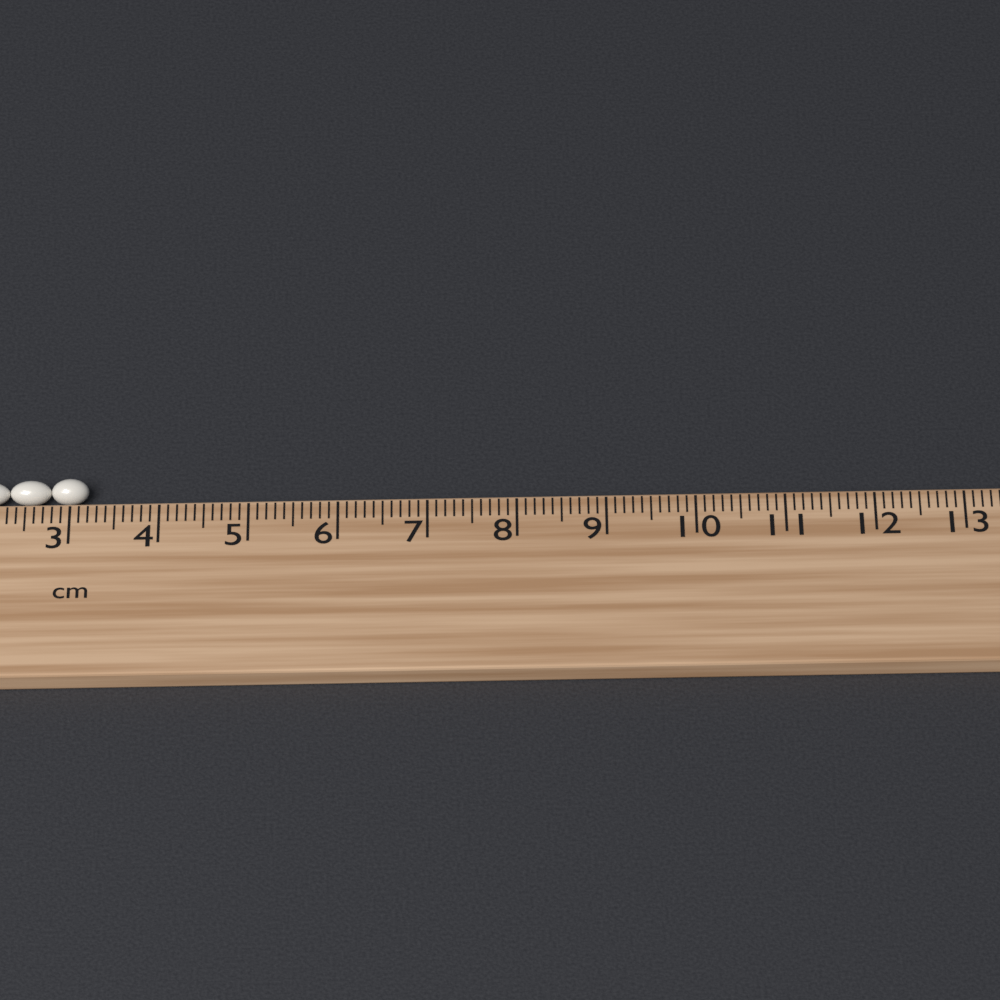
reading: 3.2 cm
